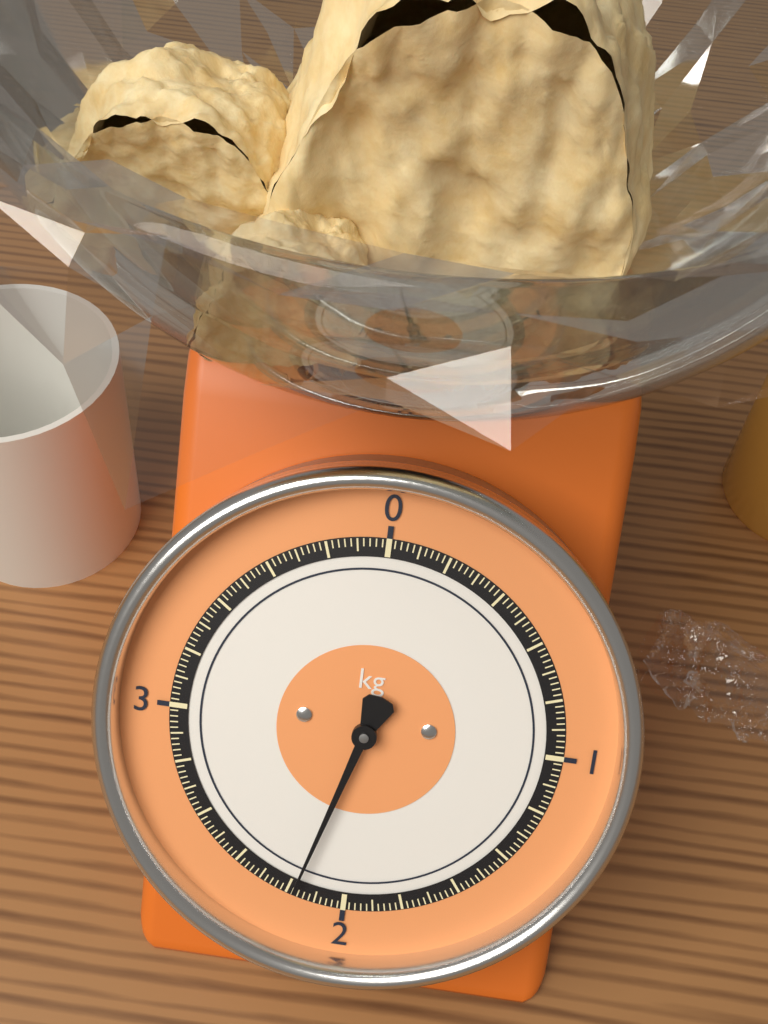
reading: 2.18 kg
